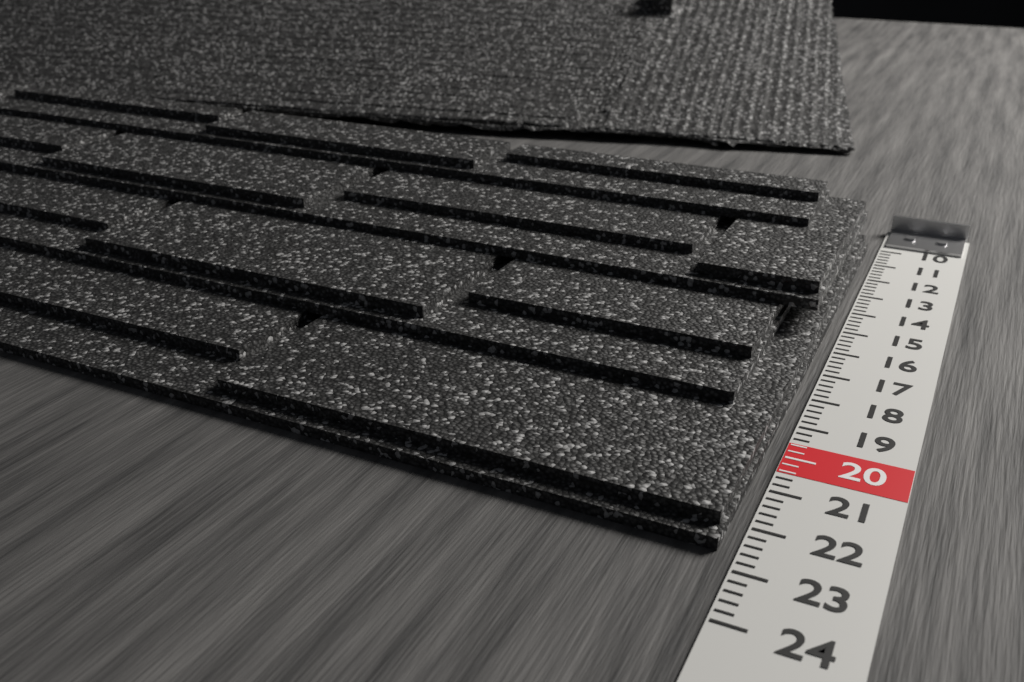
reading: 22.6 (no unit)
